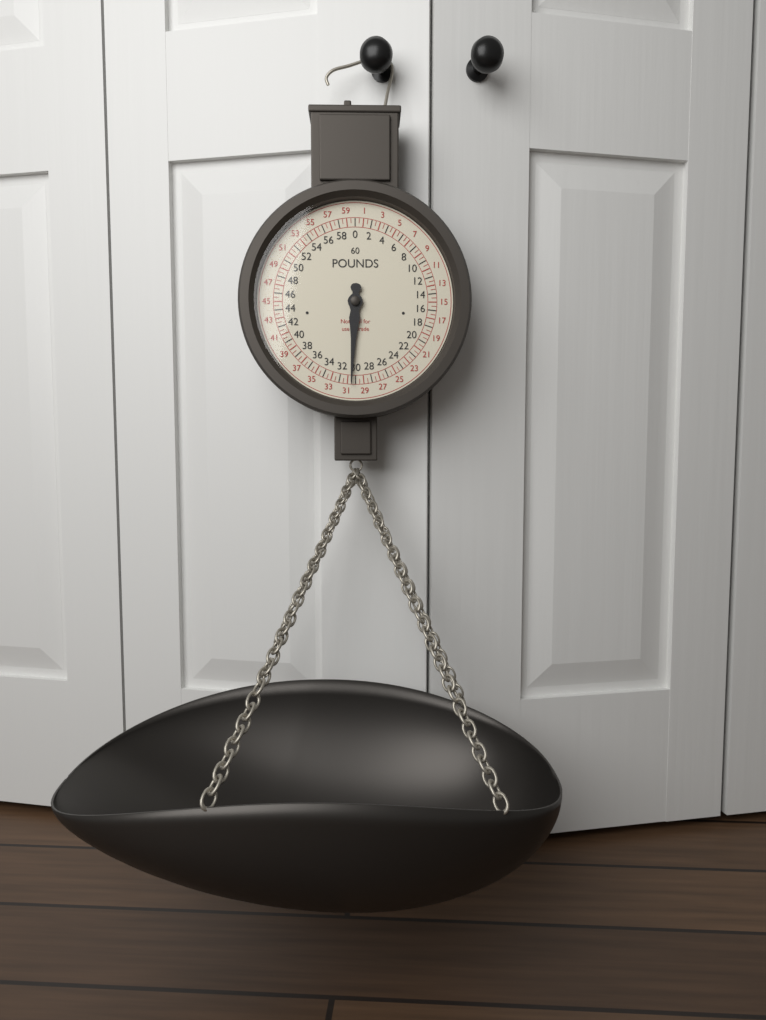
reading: 30.5 lb
